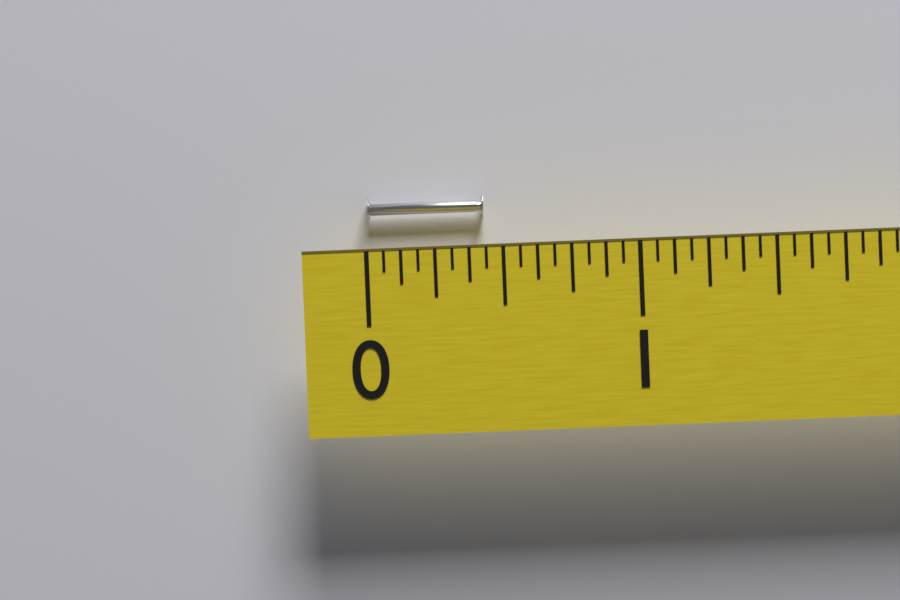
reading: 0.4375 (no unit)
